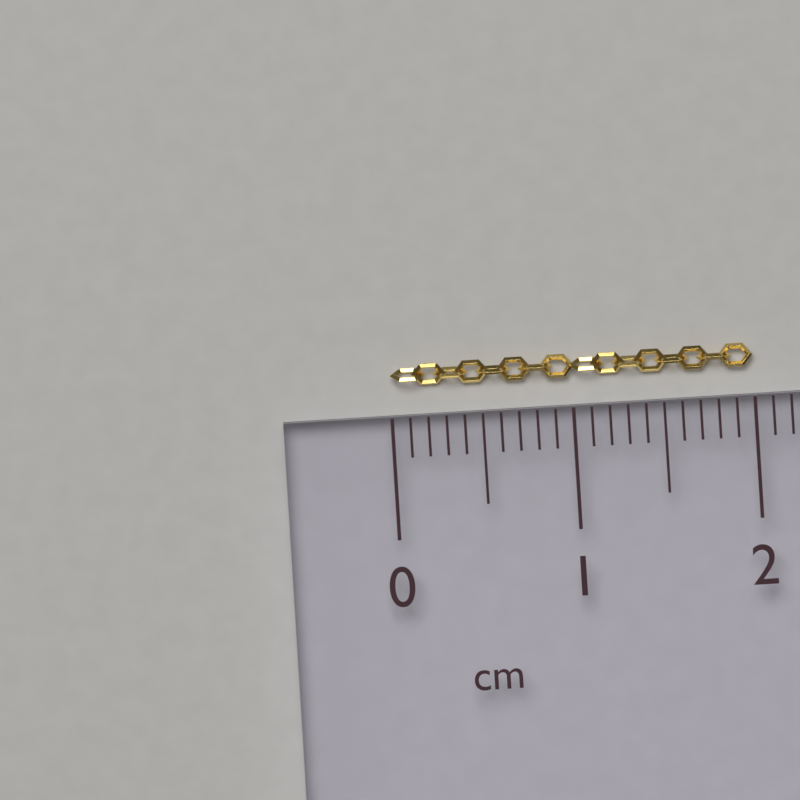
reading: 2.0 cm
